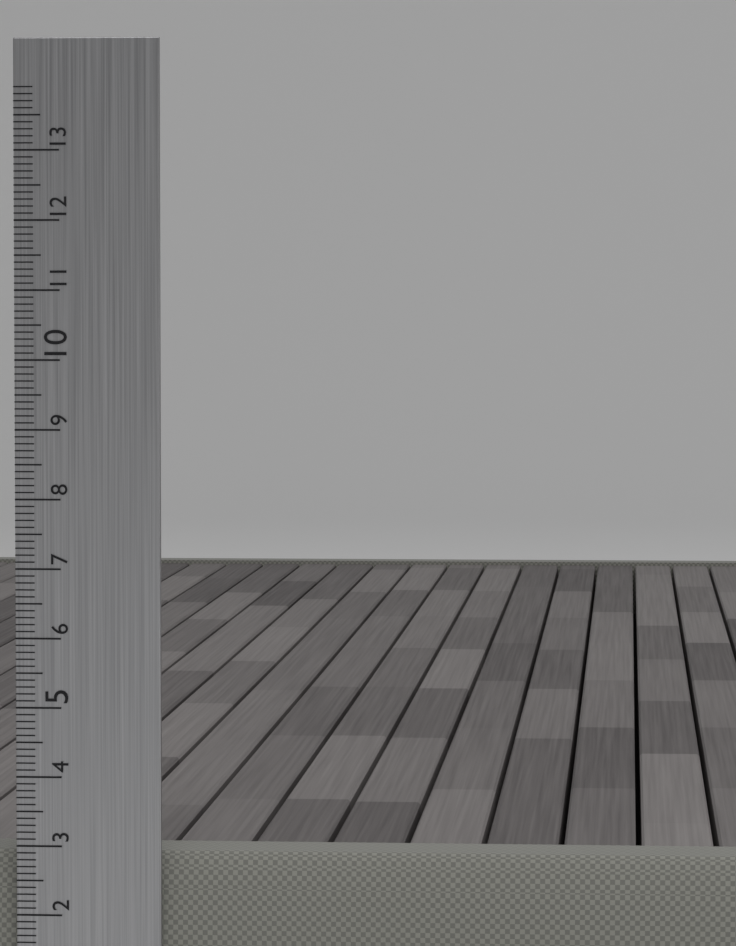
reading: 2.9 cm
